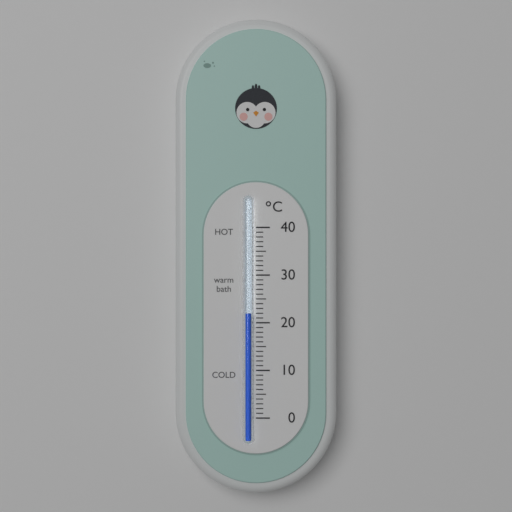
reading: 22 °C
